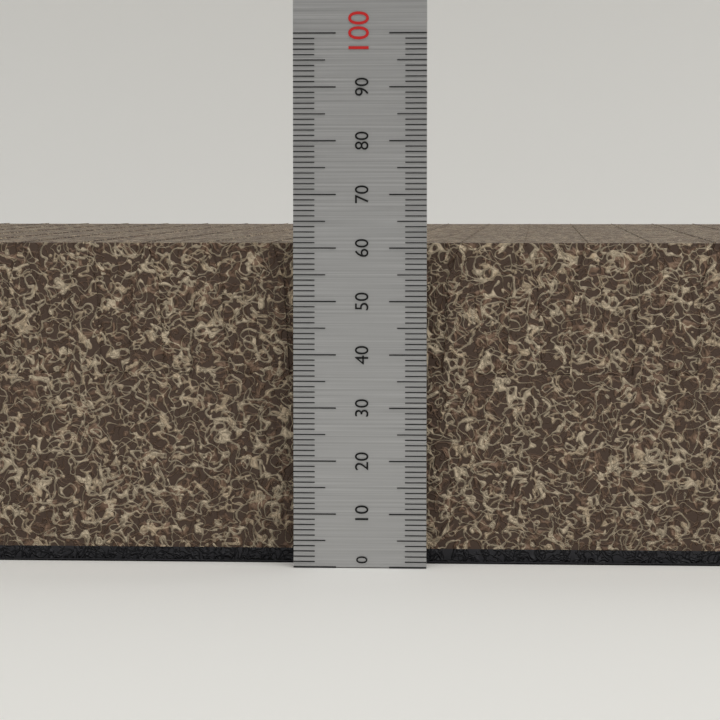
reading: 61 (no unit)
